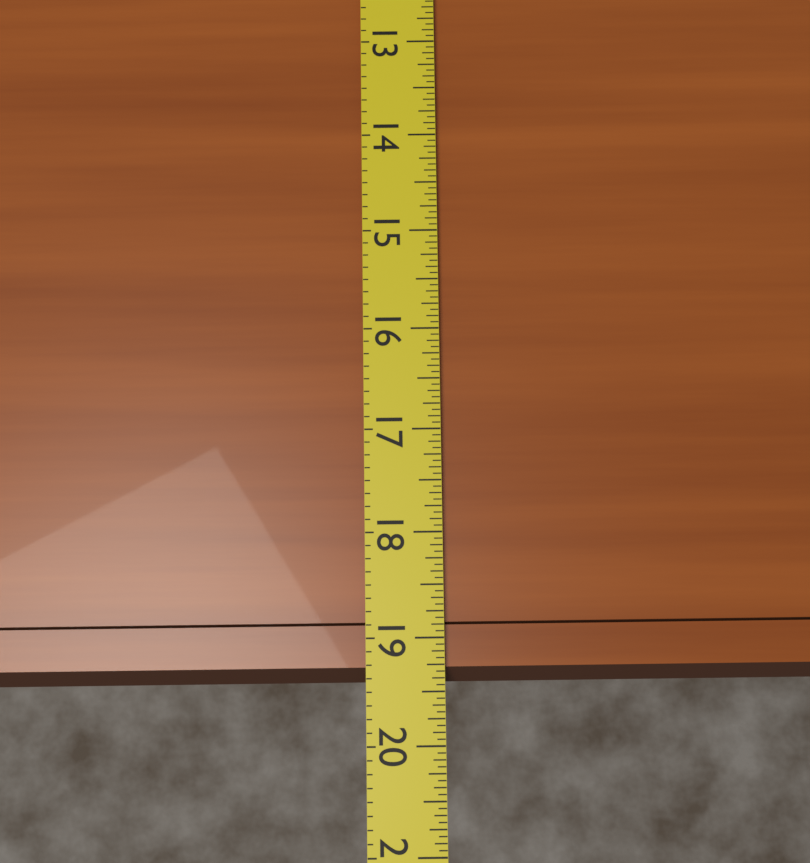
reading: 19.4375 (no unit)
